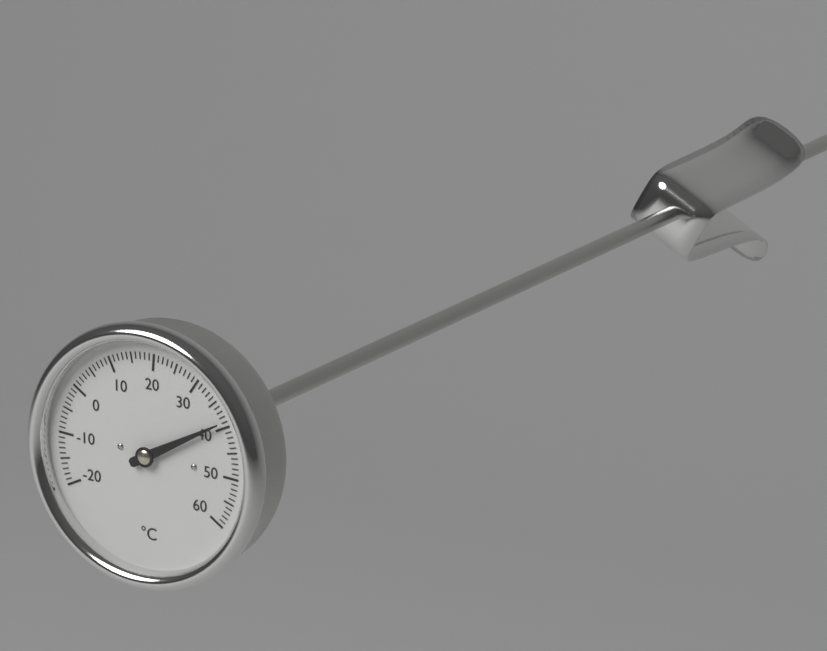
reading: 39 °C
